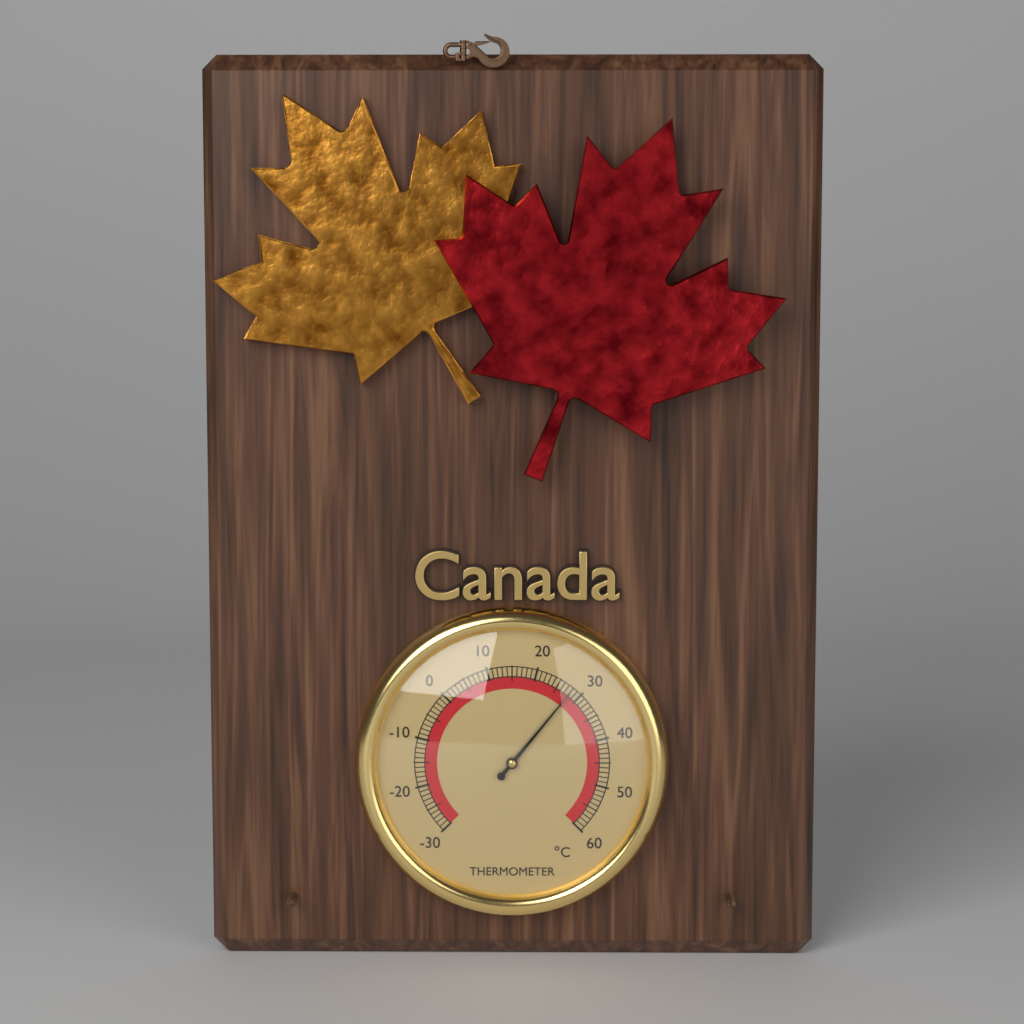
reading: 28 °C
